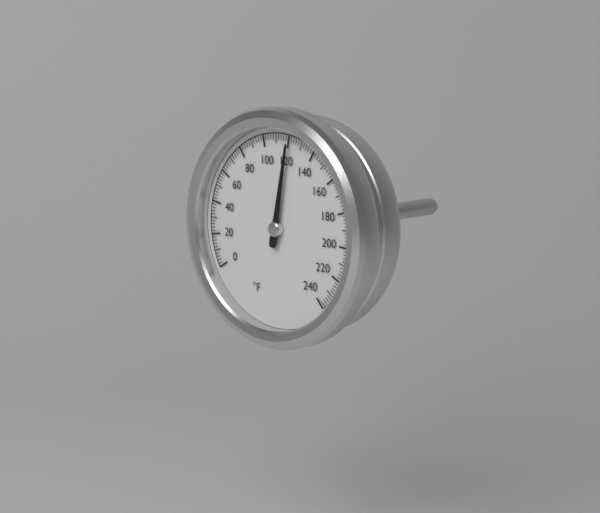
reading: 120 °F
